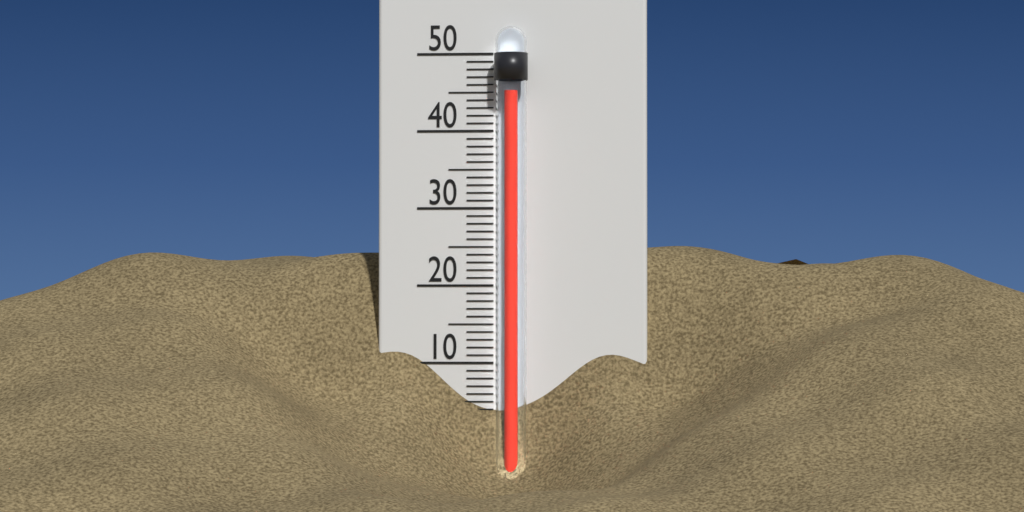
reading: 45 °C
